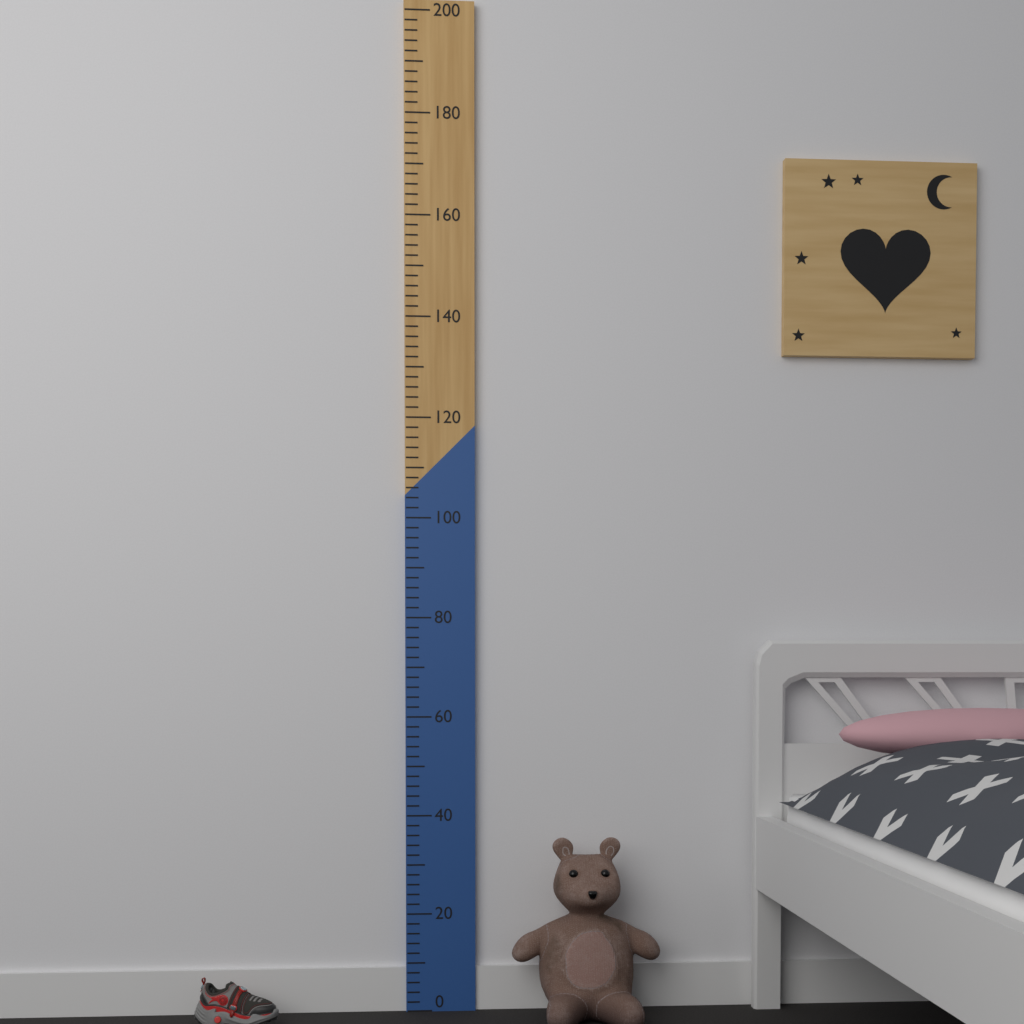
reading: 36 (no unit)
